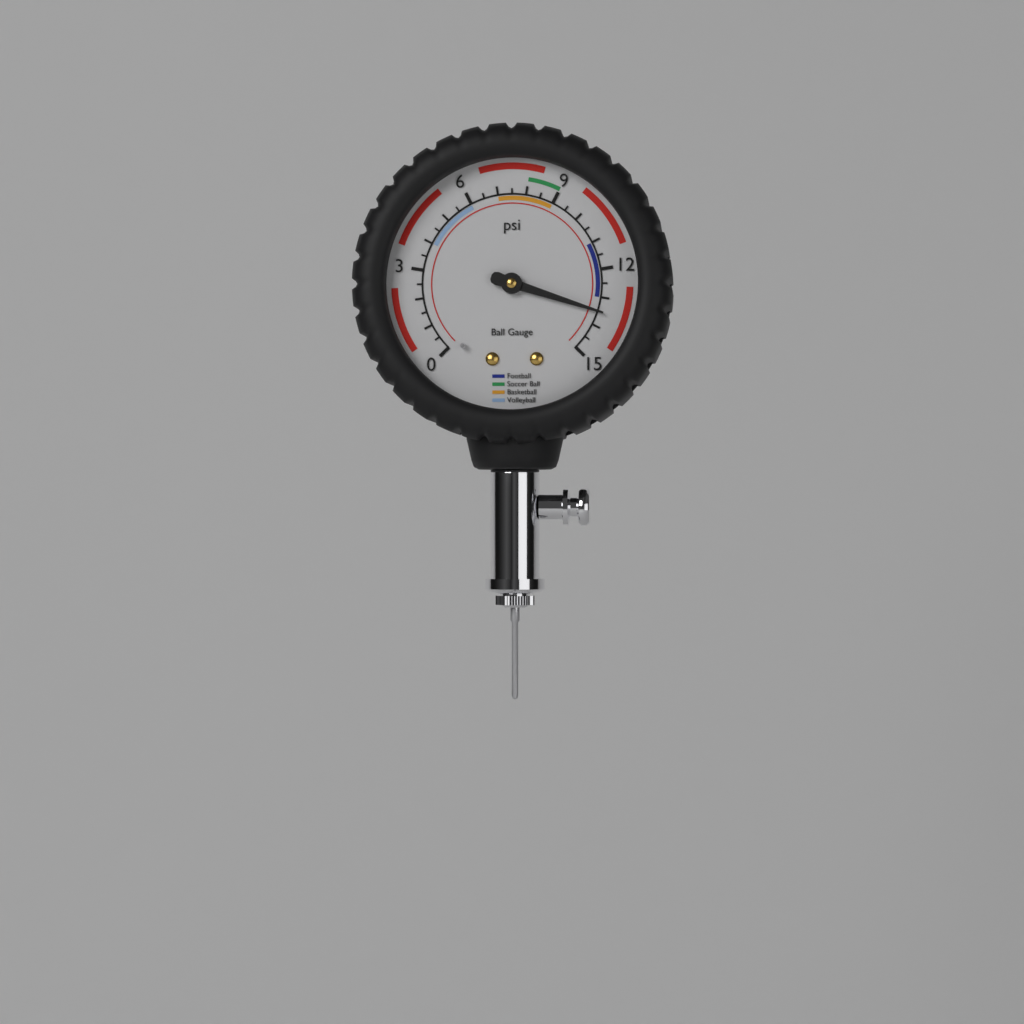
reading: 13.5 psi
